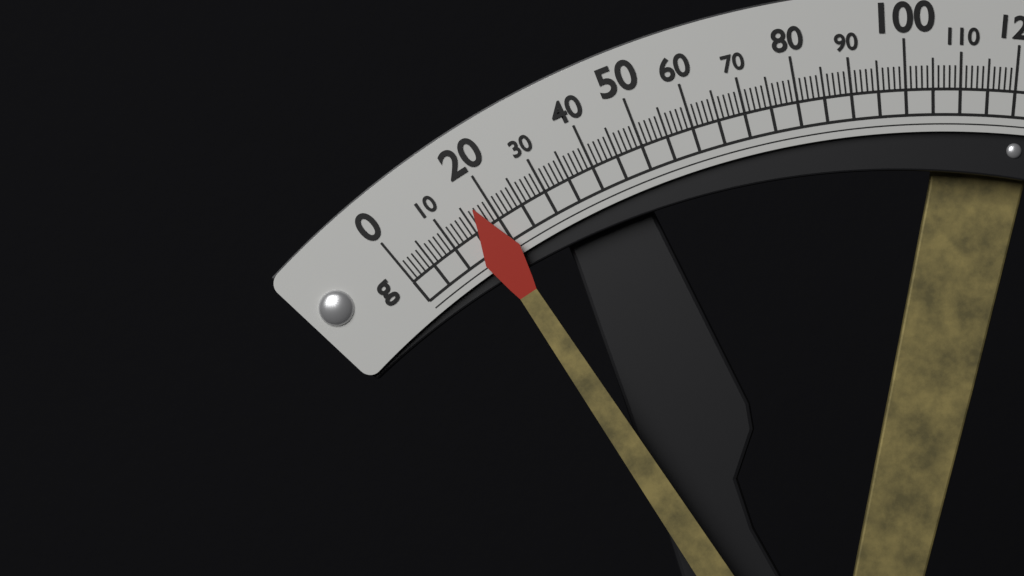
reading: 17 g
